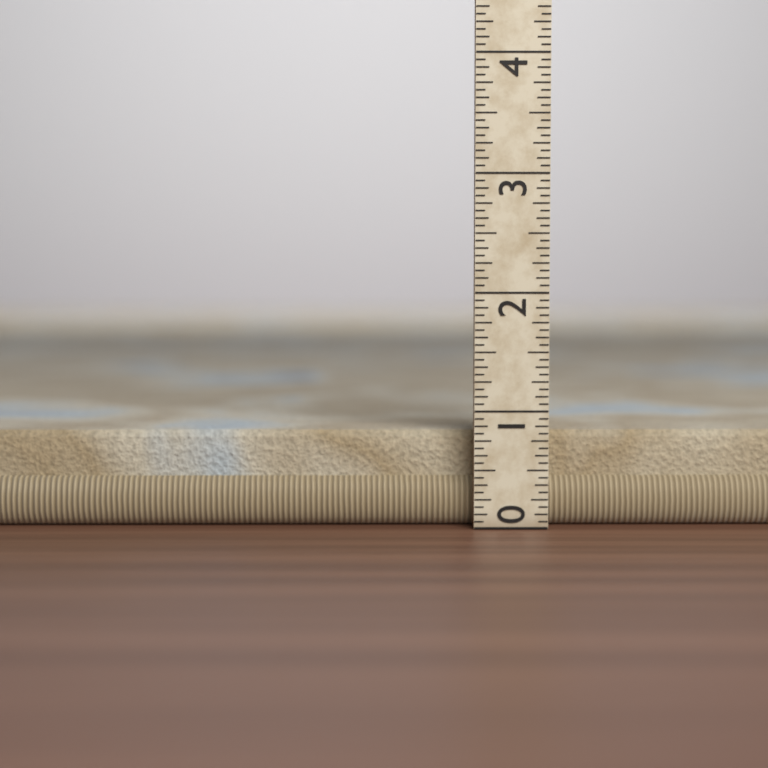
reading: 0.8125 (no unit)
